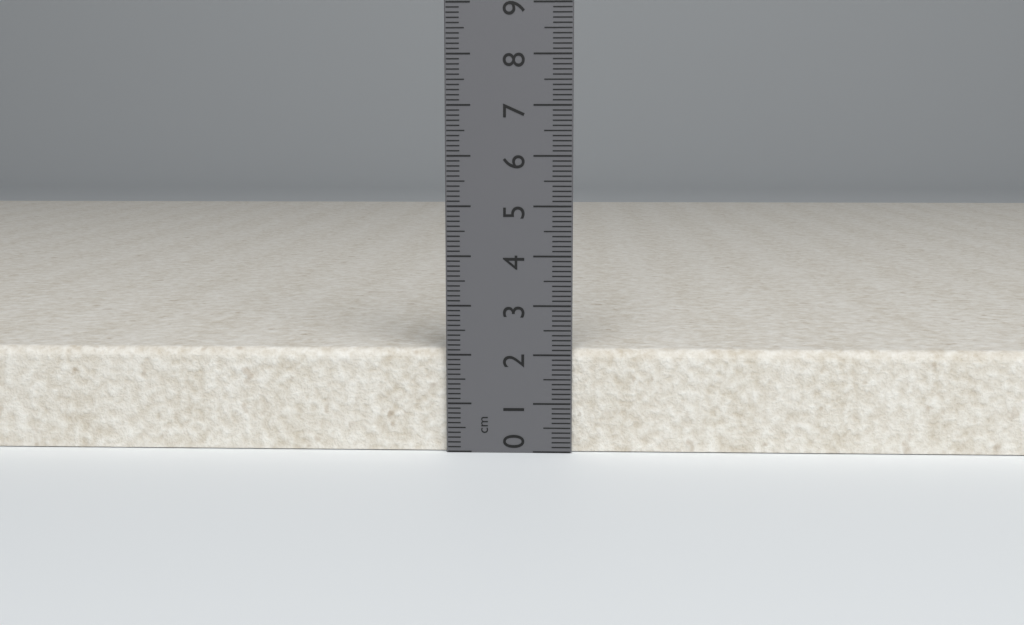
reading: 2.1 cm
